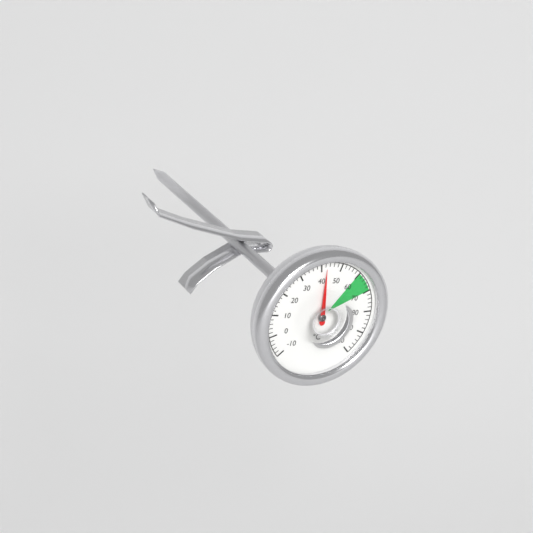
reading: 42 °C
